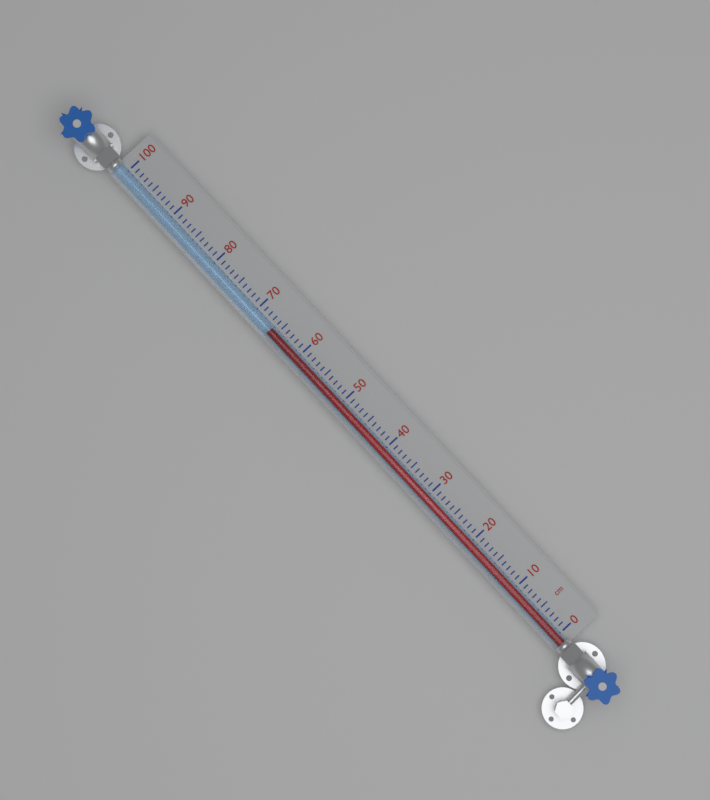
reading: 66 cm
